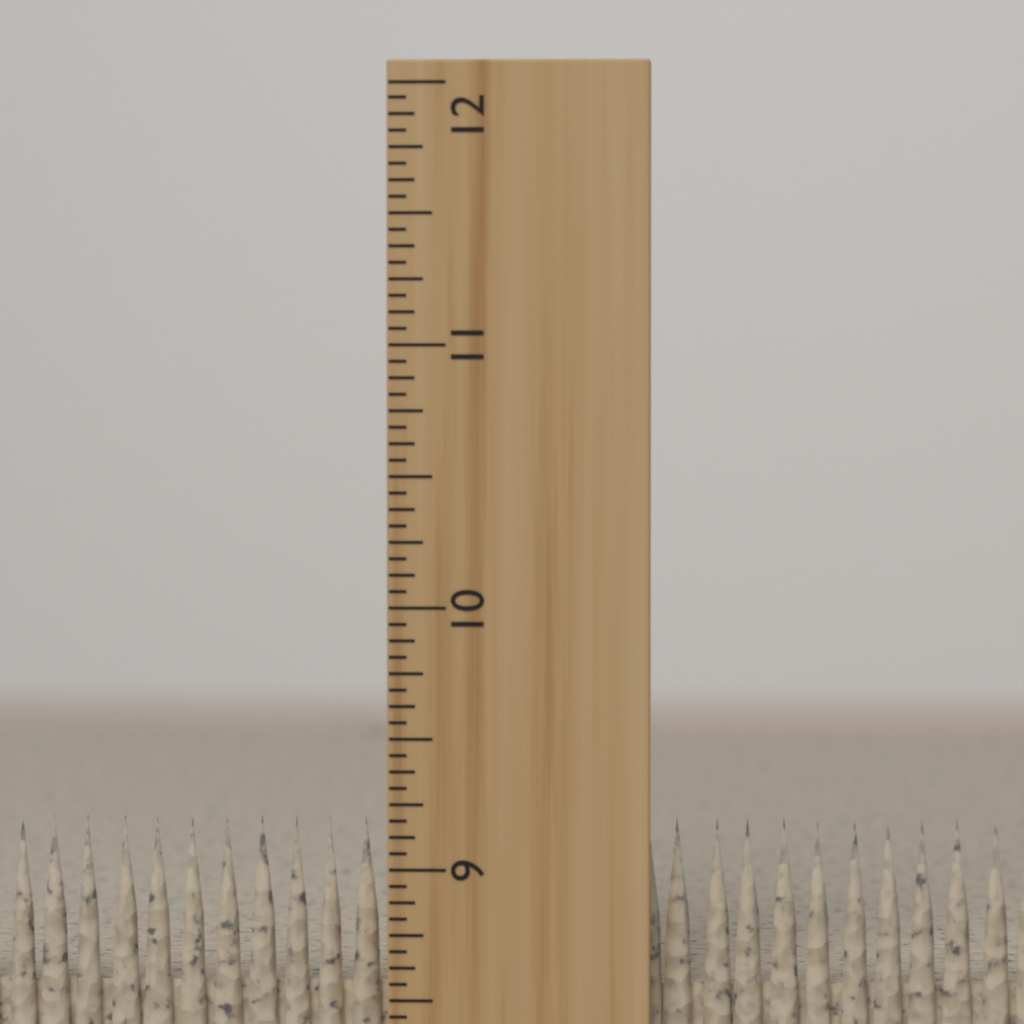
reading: 9.1875 inch
